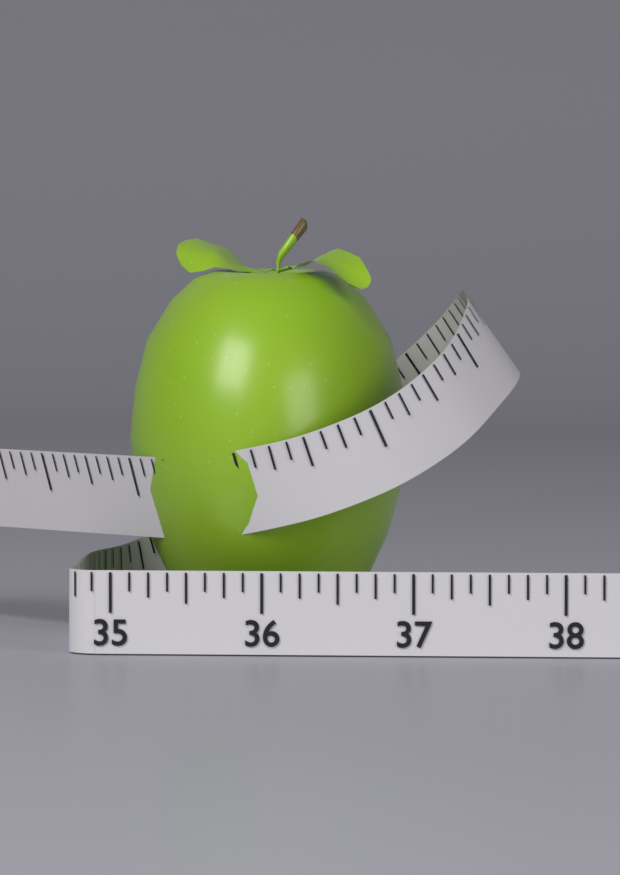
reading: 36.875 (no unit)
